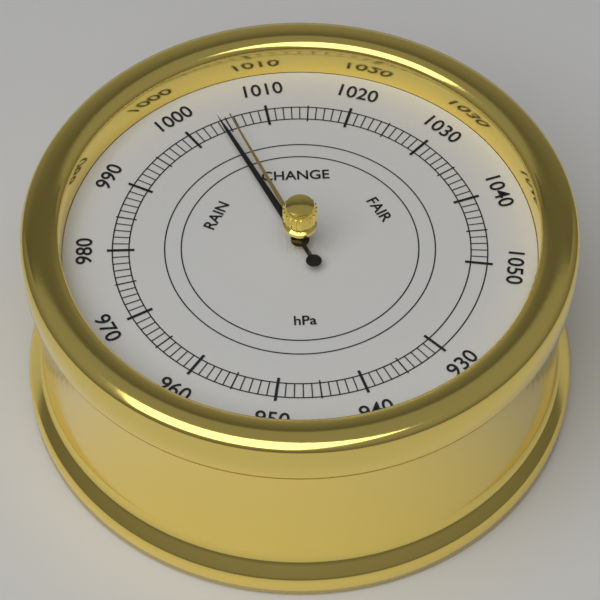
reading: 1004 hPa
